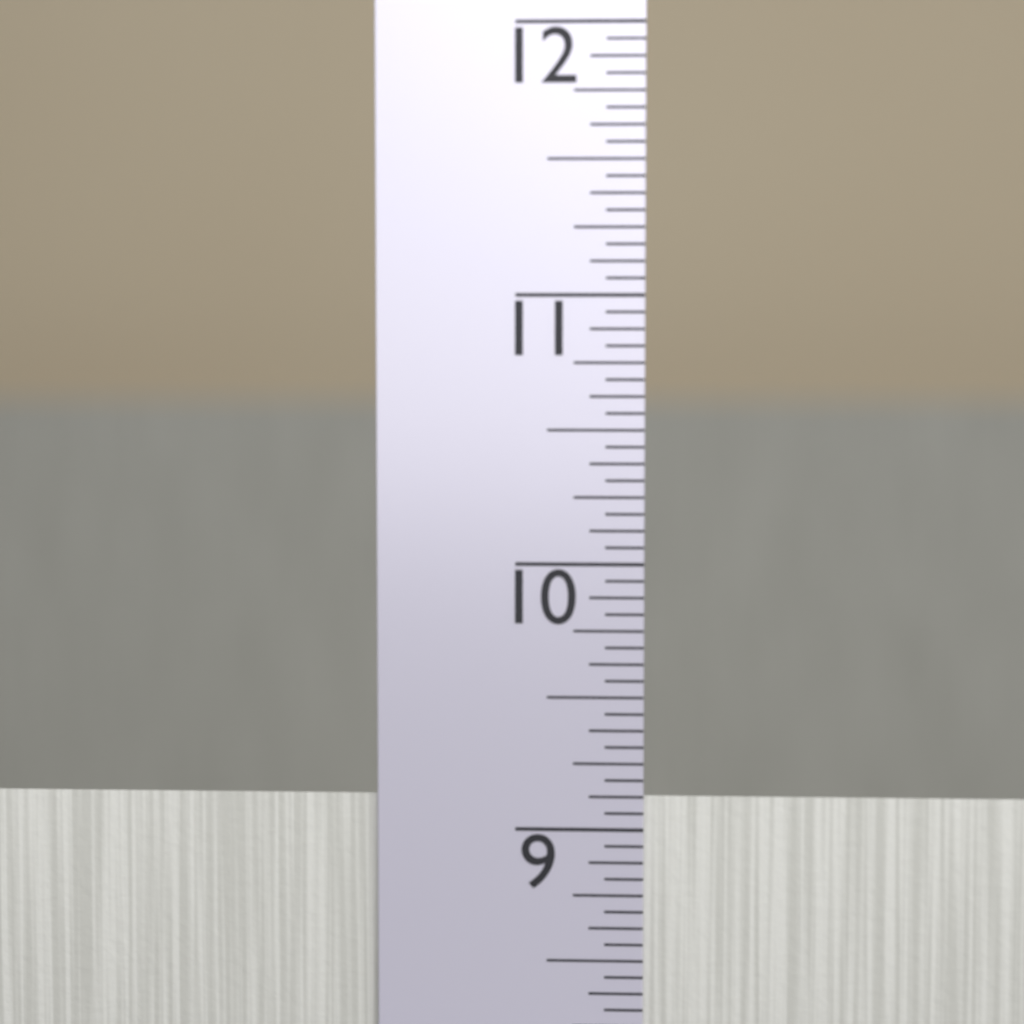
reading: 9.1250 in
